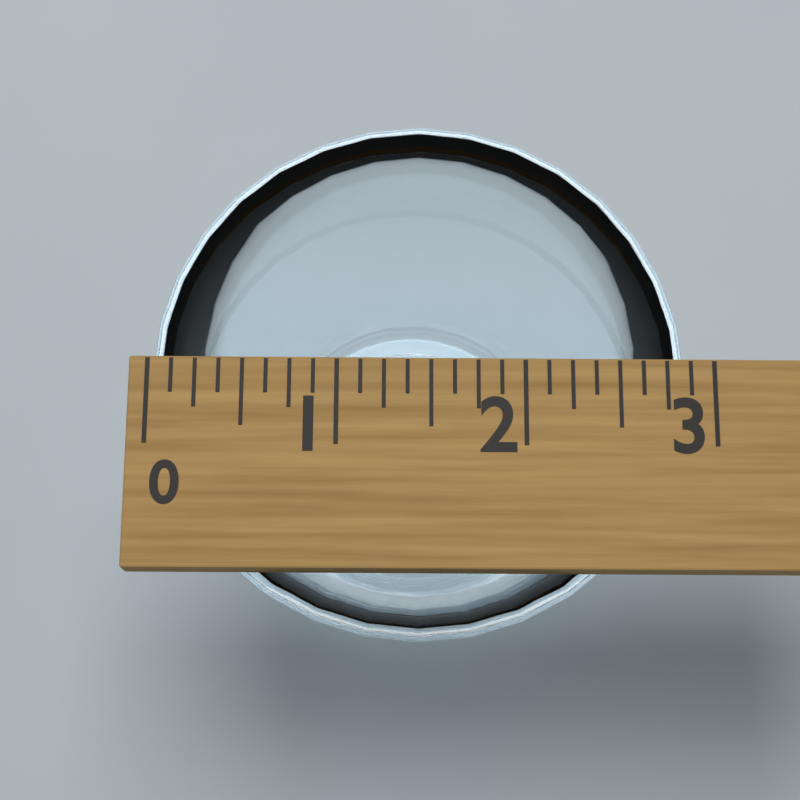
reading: 2.875 (no unit)
